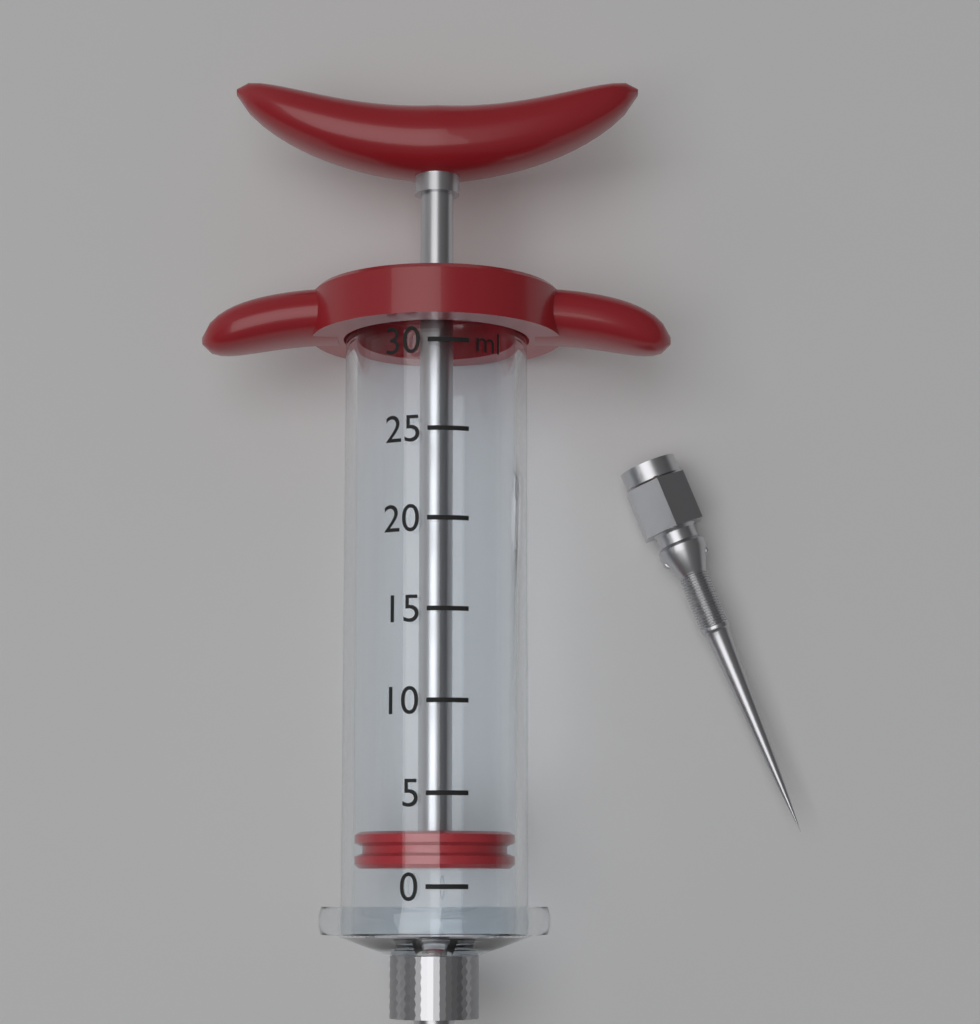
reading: 1 ml
